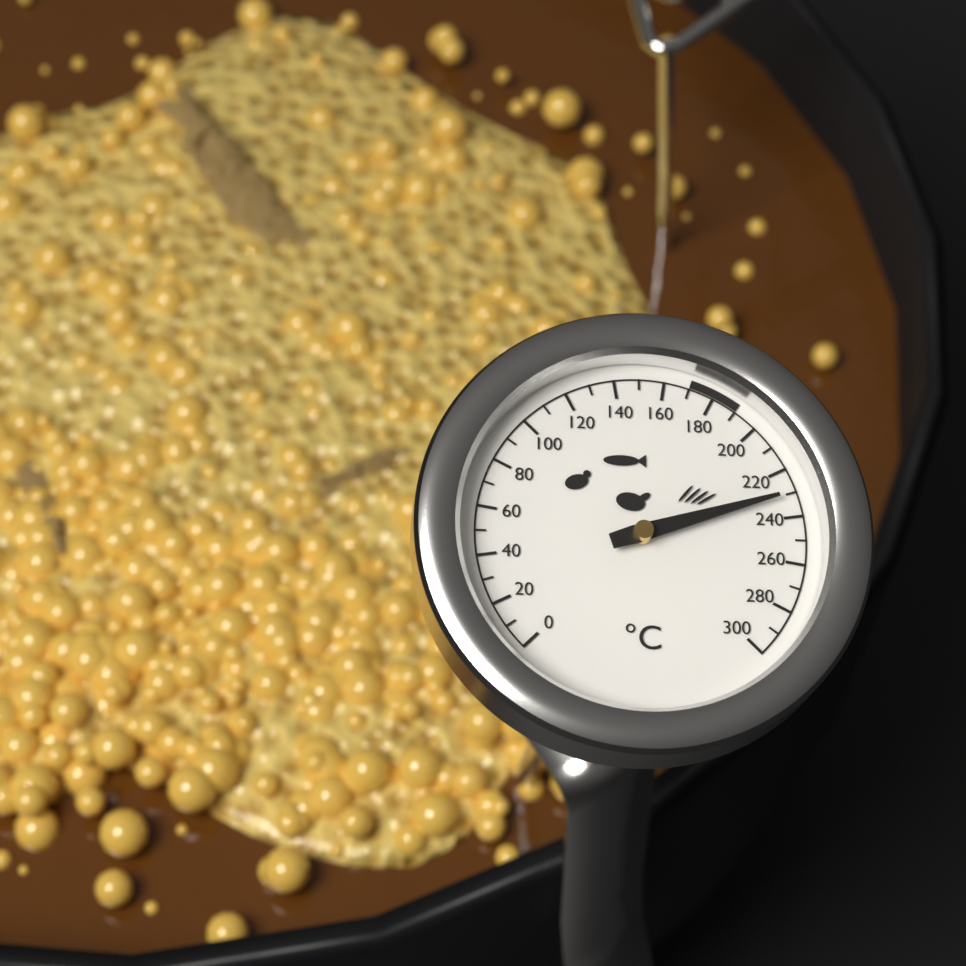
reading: 230 °C
